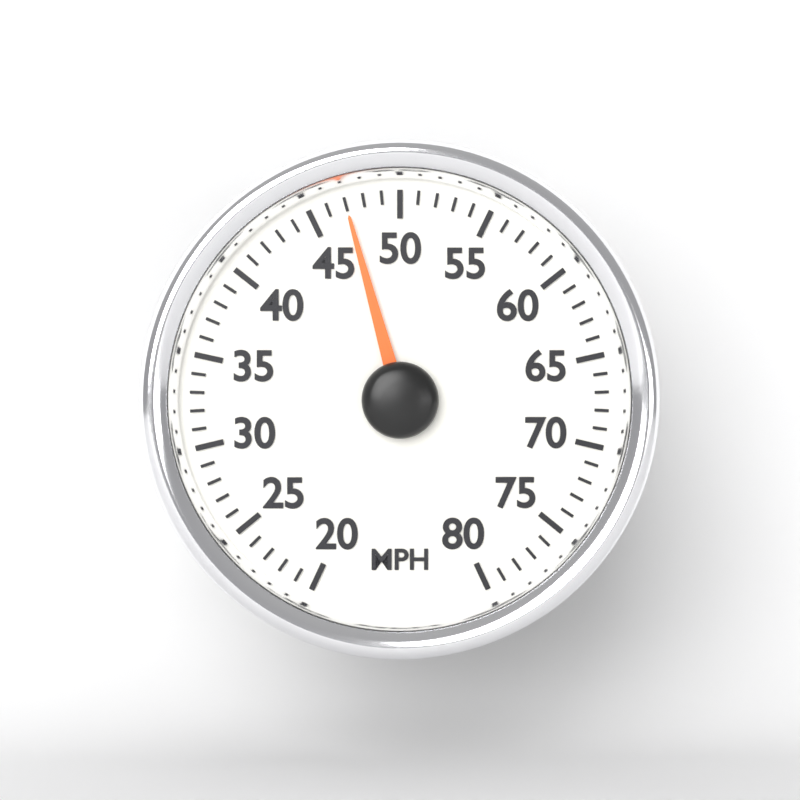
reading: 47 MPH
